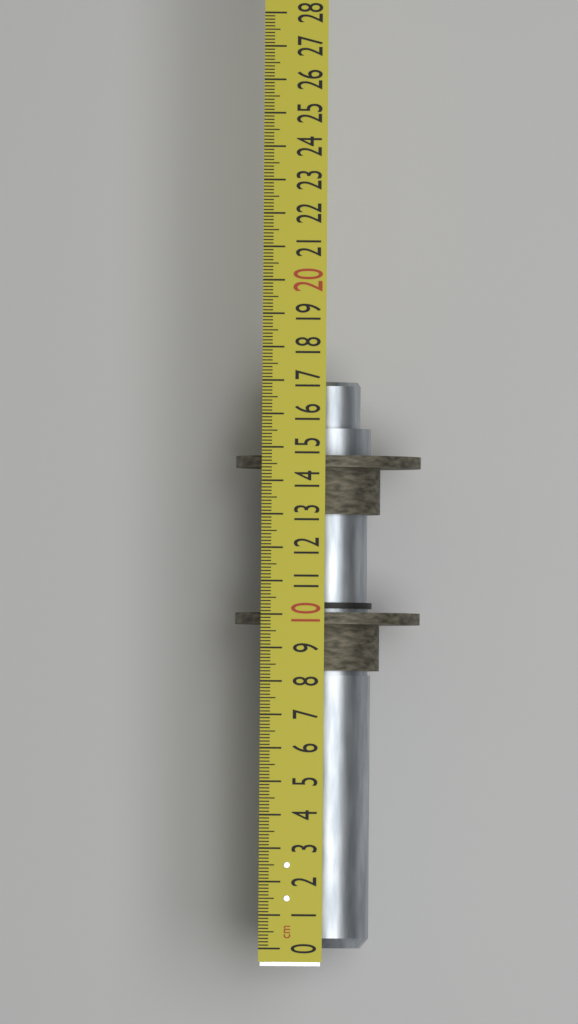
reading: 17.0 cm
